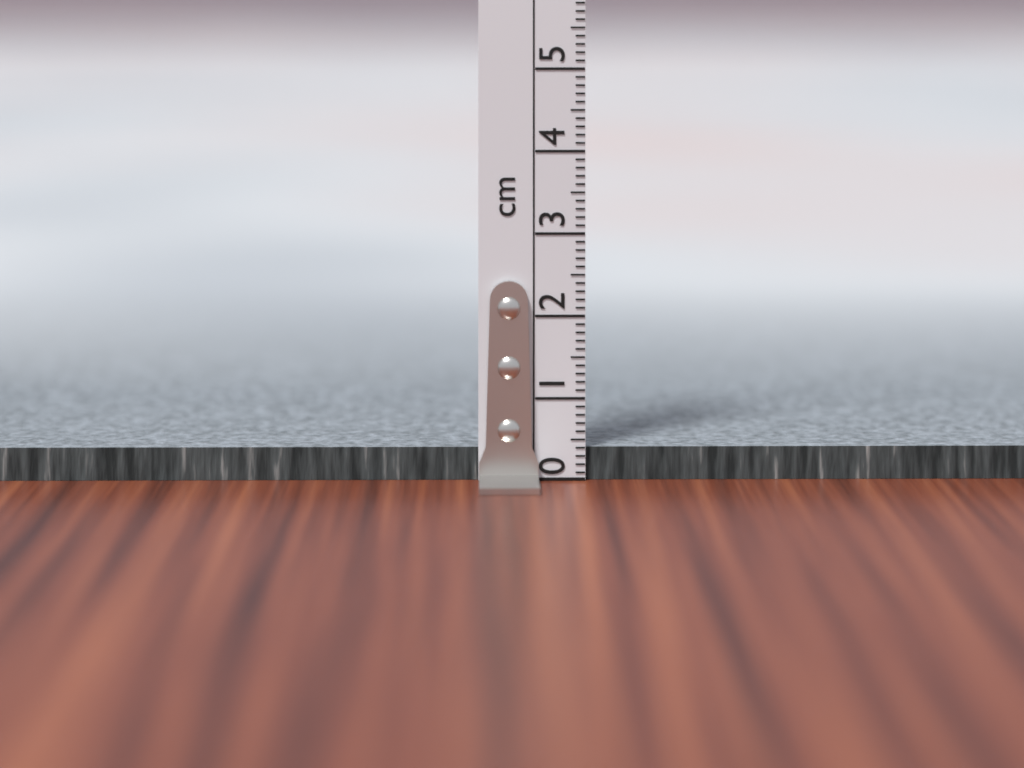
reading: 0.4 cm
